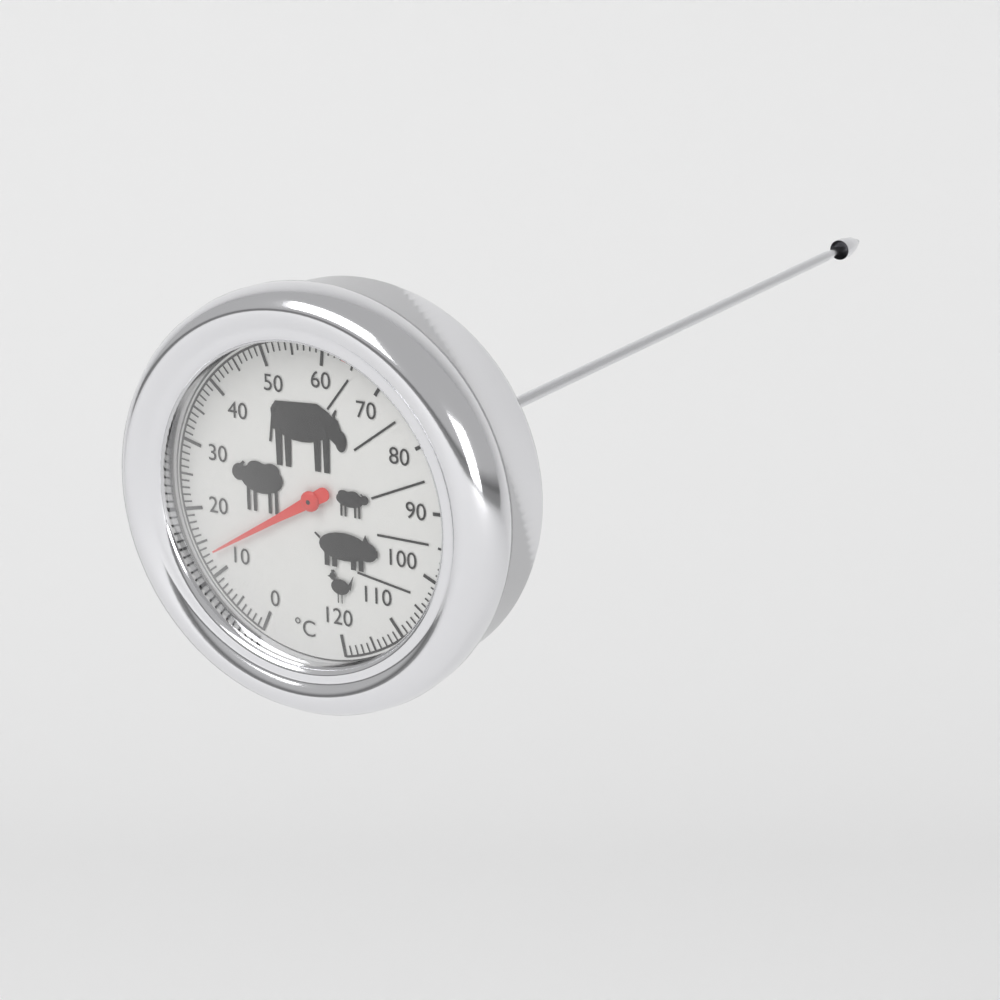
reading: 13 °C
